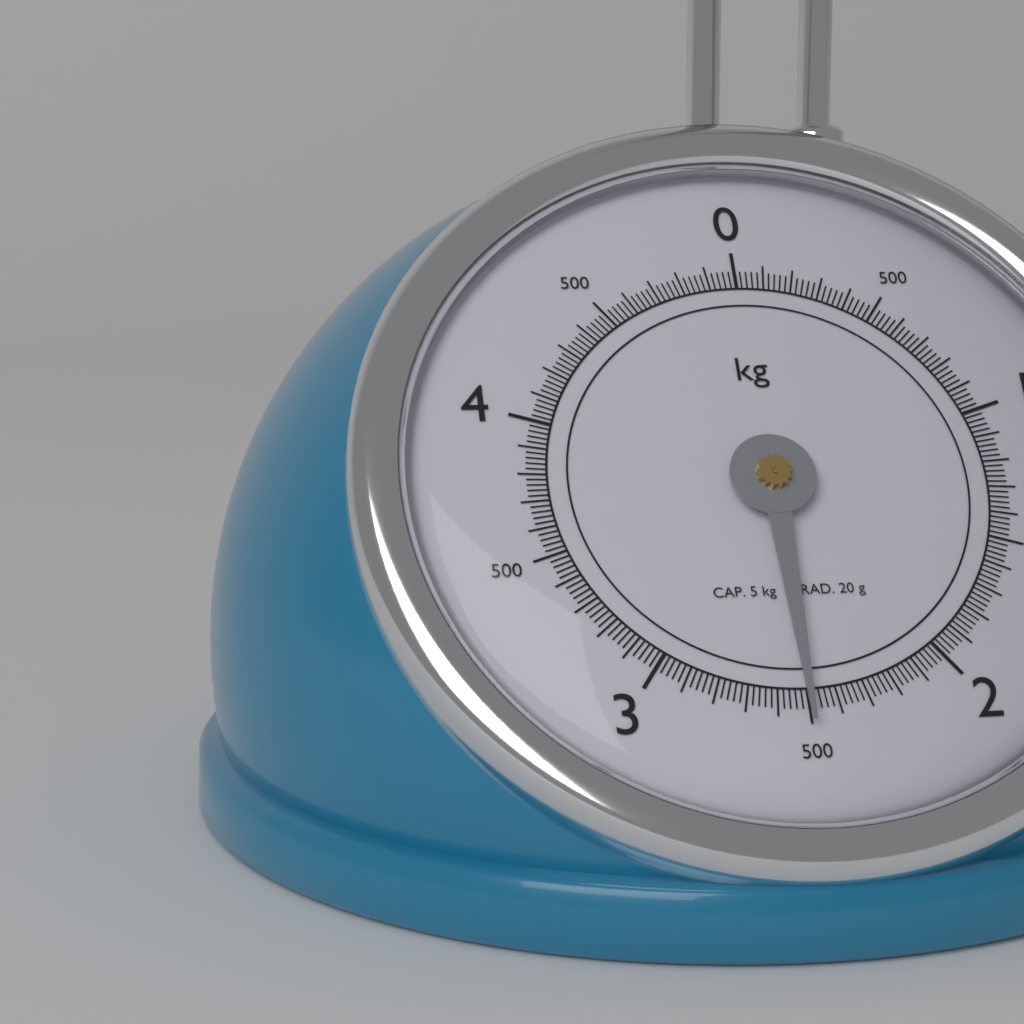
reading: 2.50 kg
